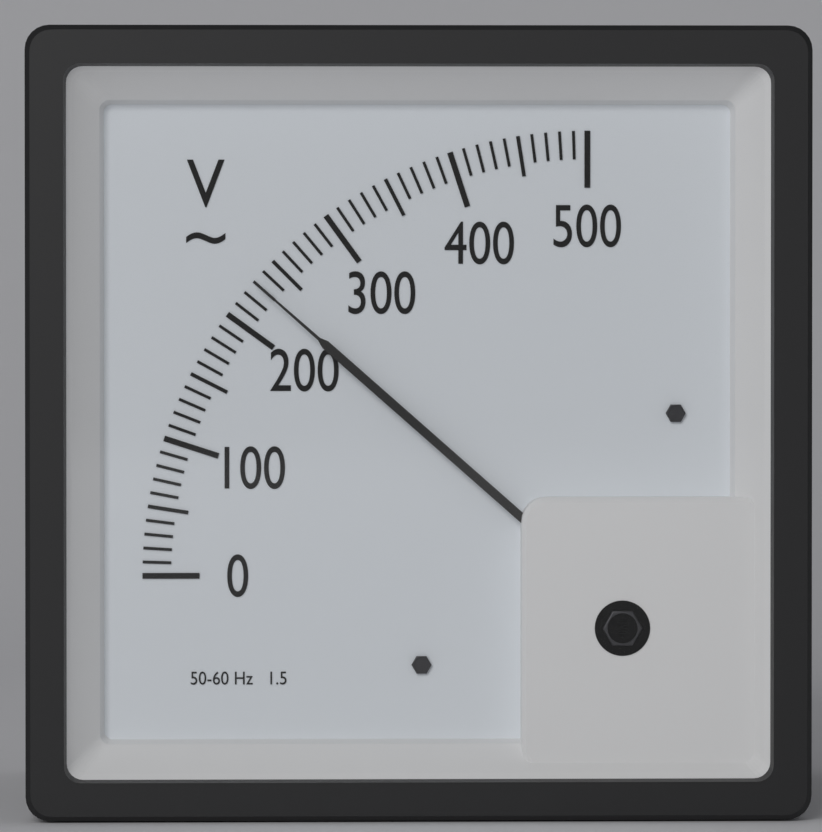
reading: 230 V
